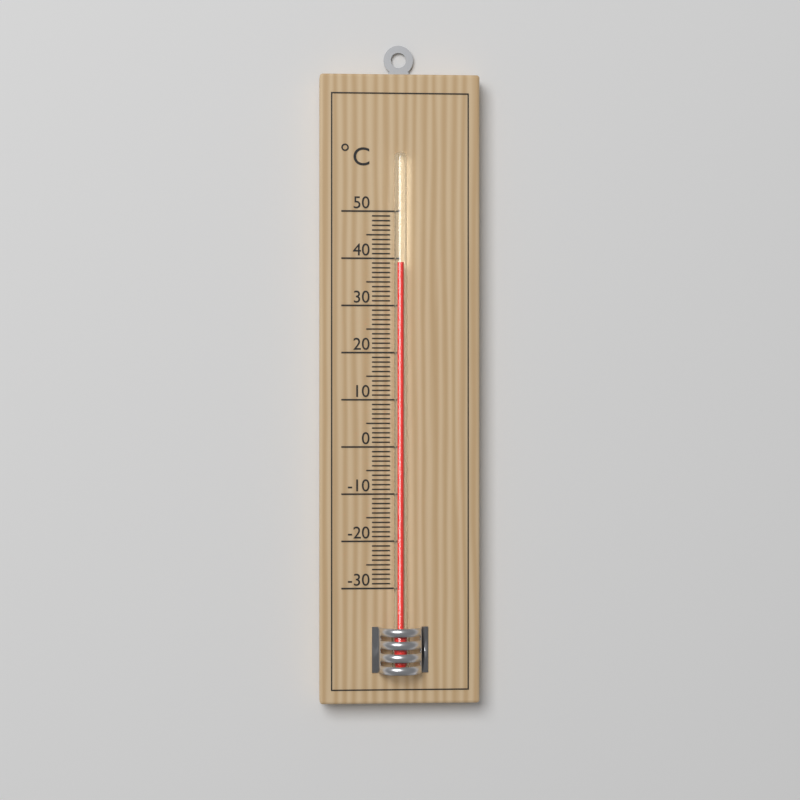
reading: 39 °C
